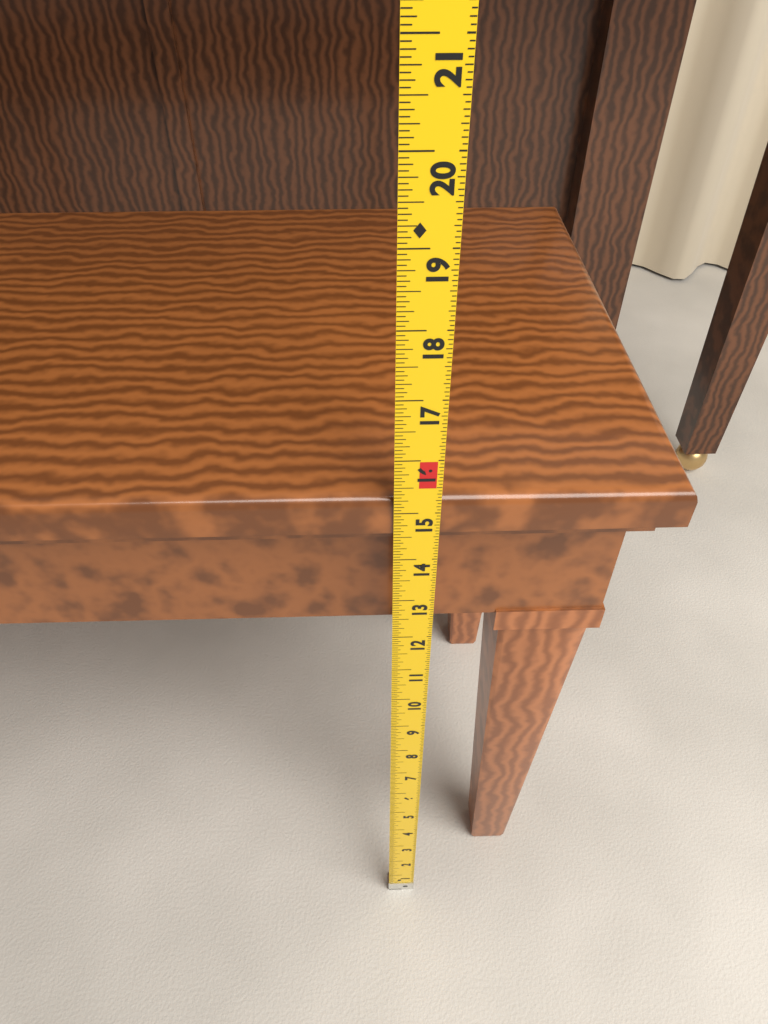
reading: 15.2500 in
